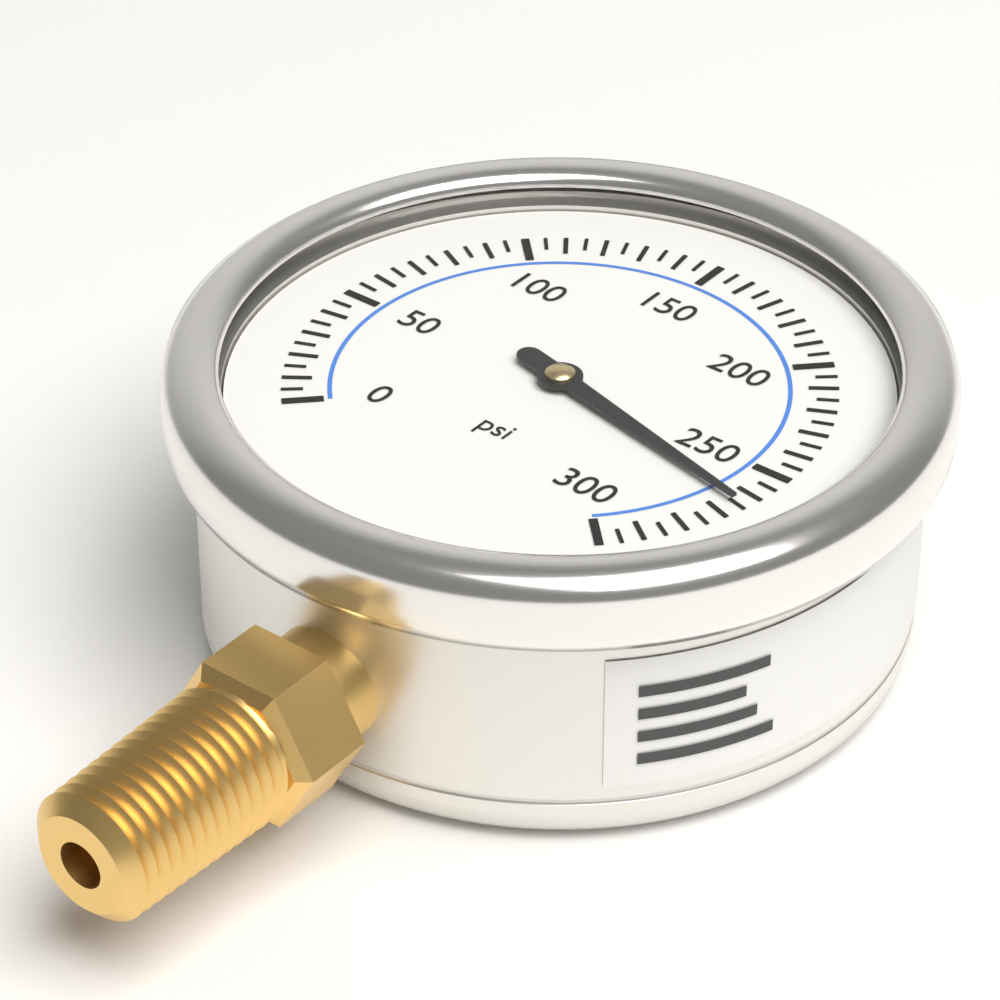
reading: 265 psi
